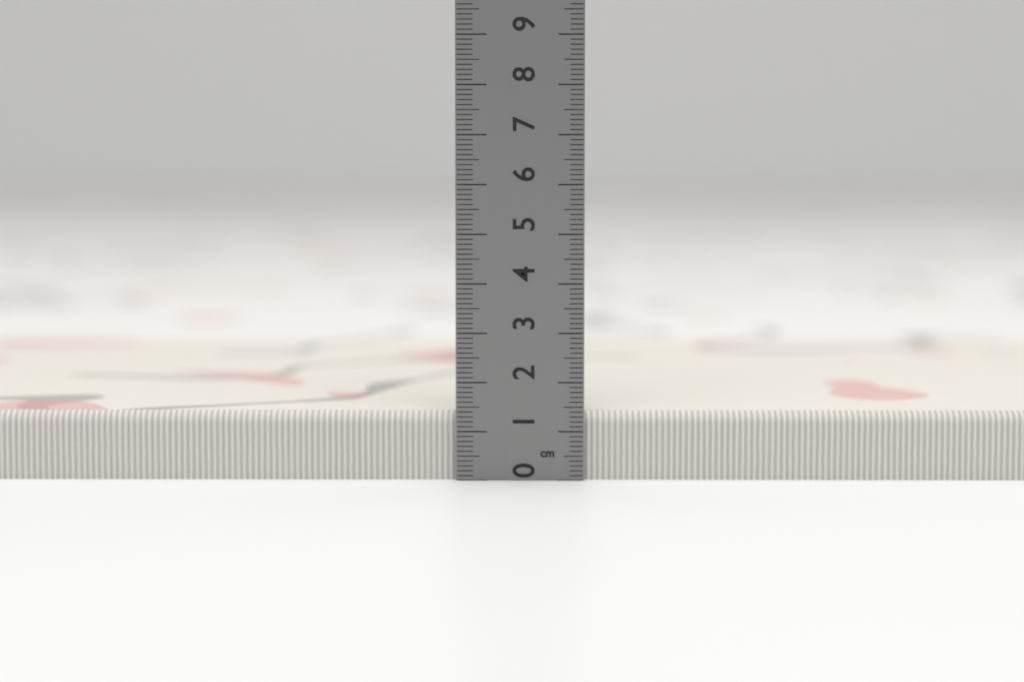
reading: 1.4 cm
